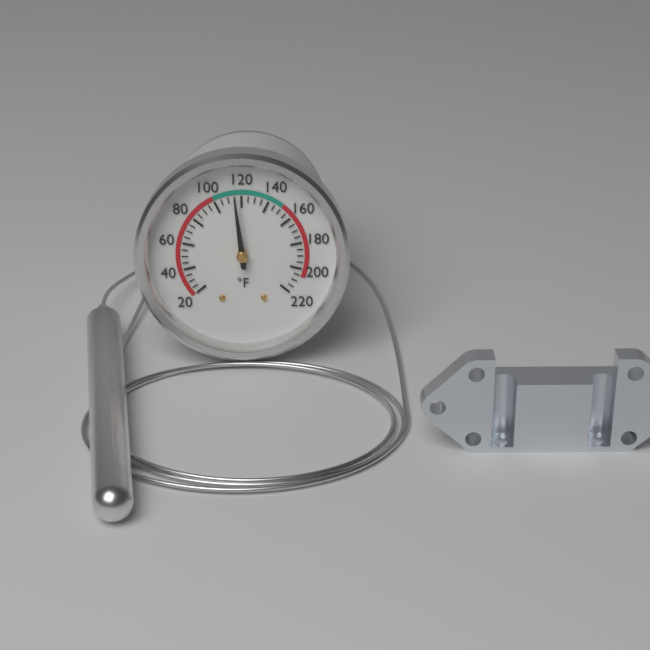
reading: 115 °F
